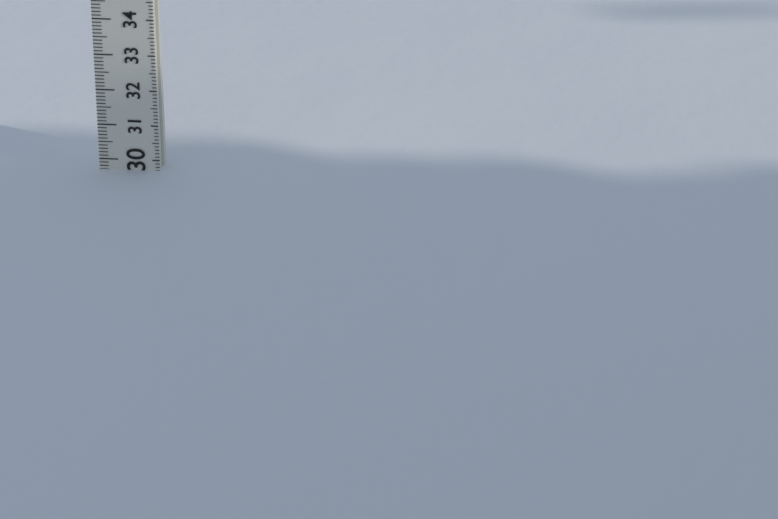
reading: 29.7 (no unit)
